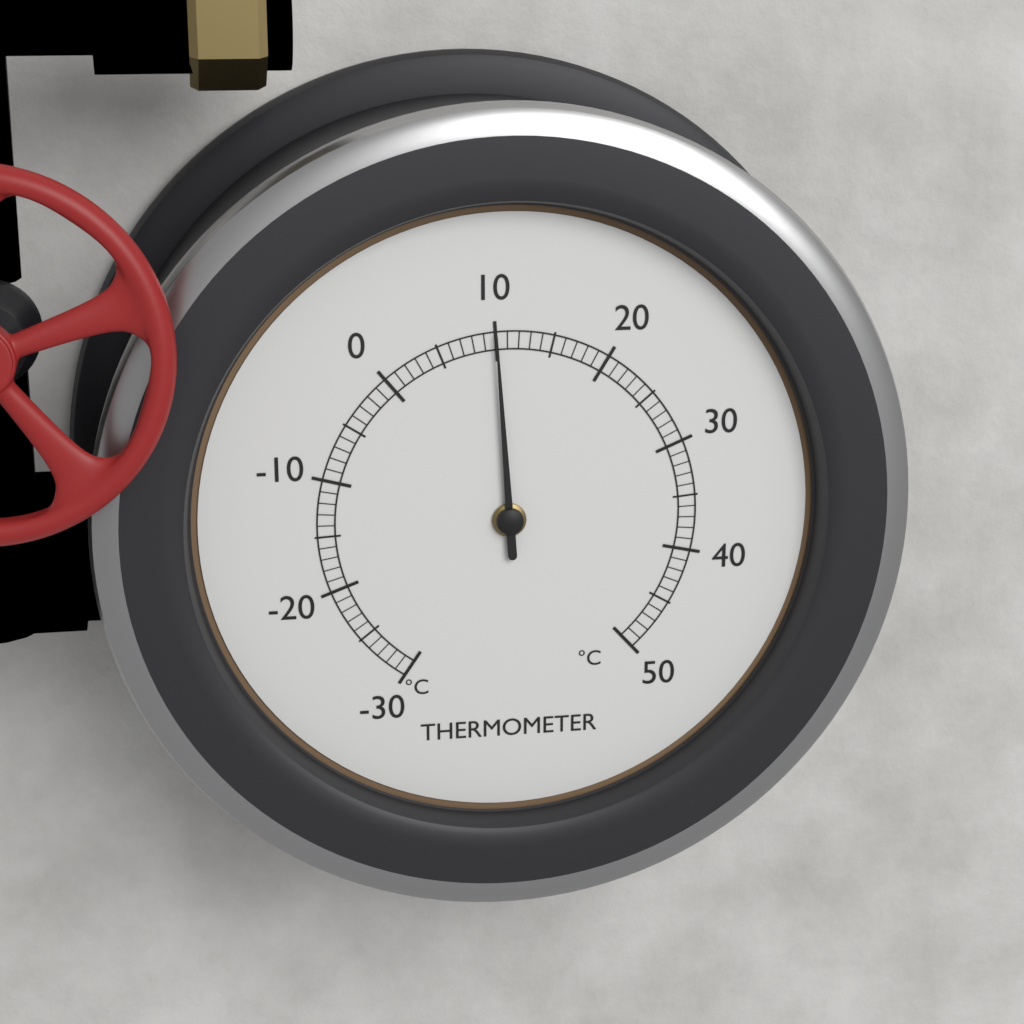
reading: 10 °C
